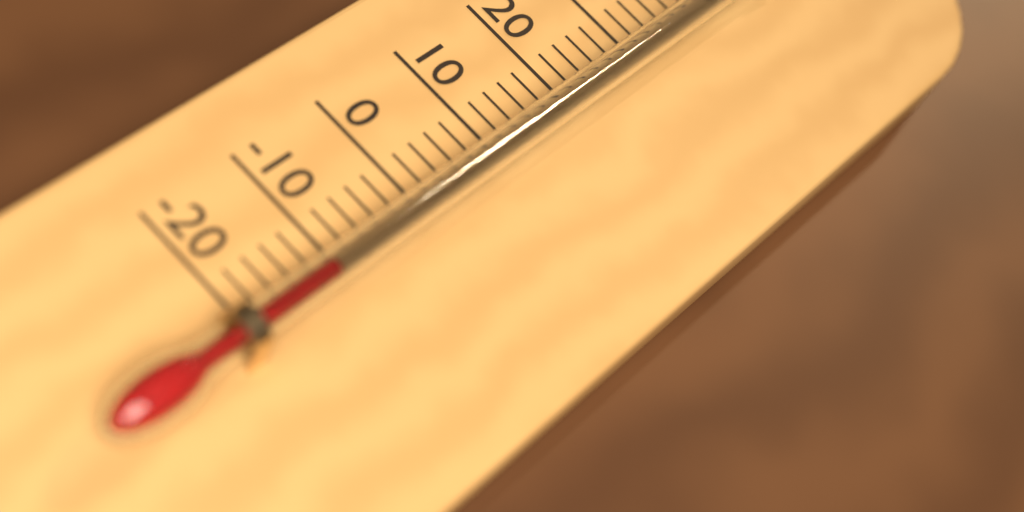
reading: -12 °C
